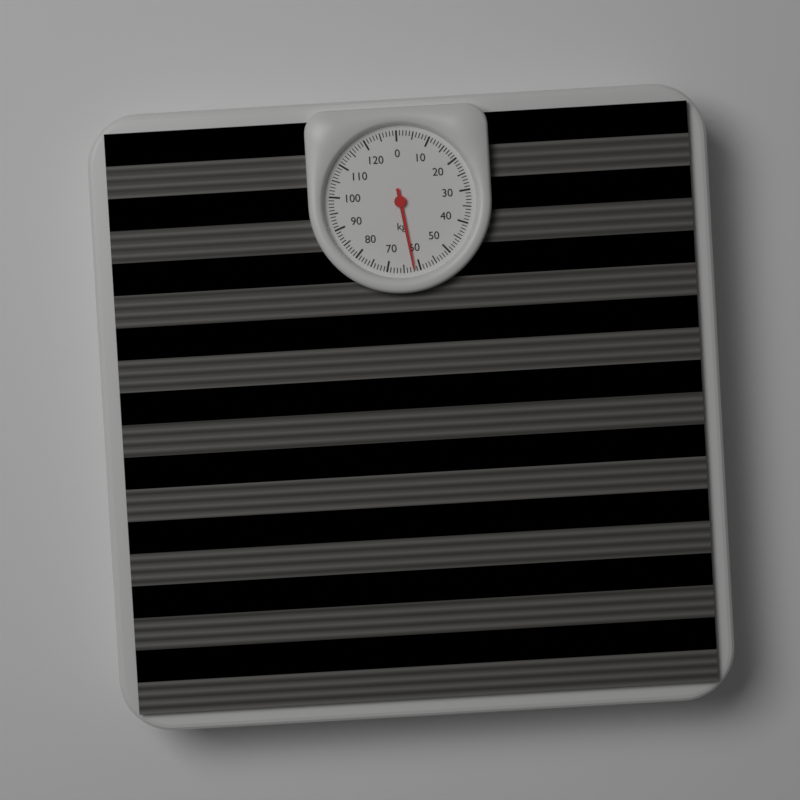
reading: 62 kg
